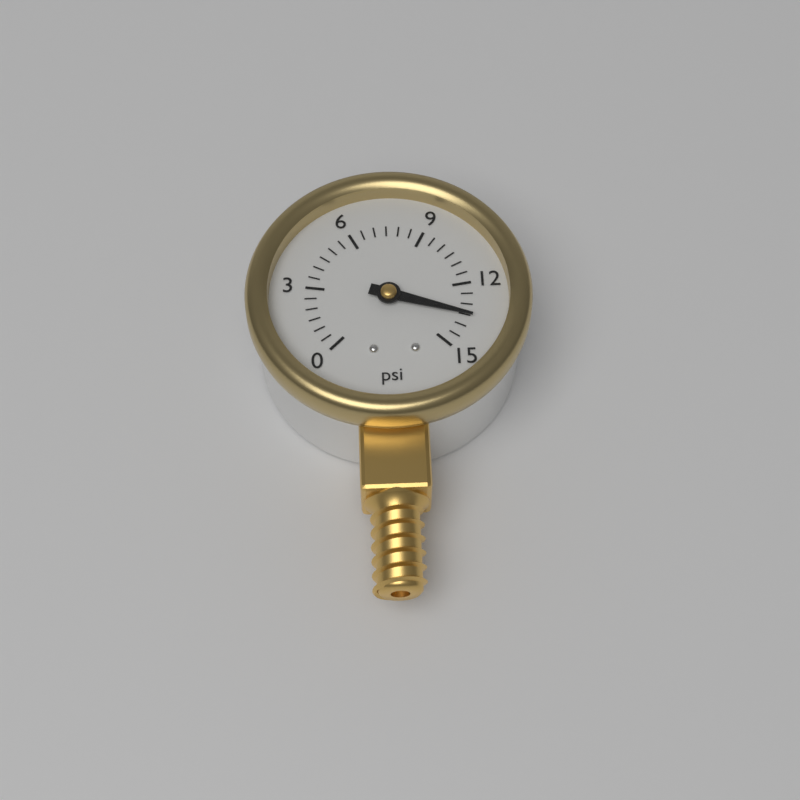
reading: 13.5 psi
